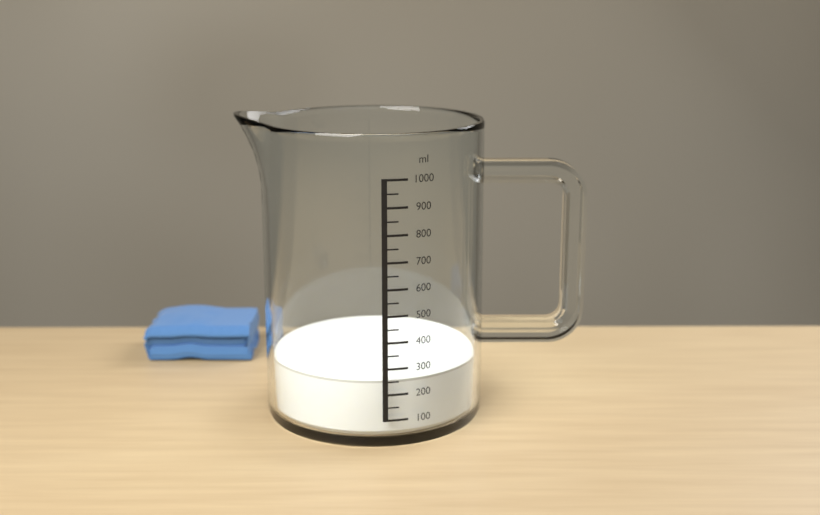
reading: 250 ml
